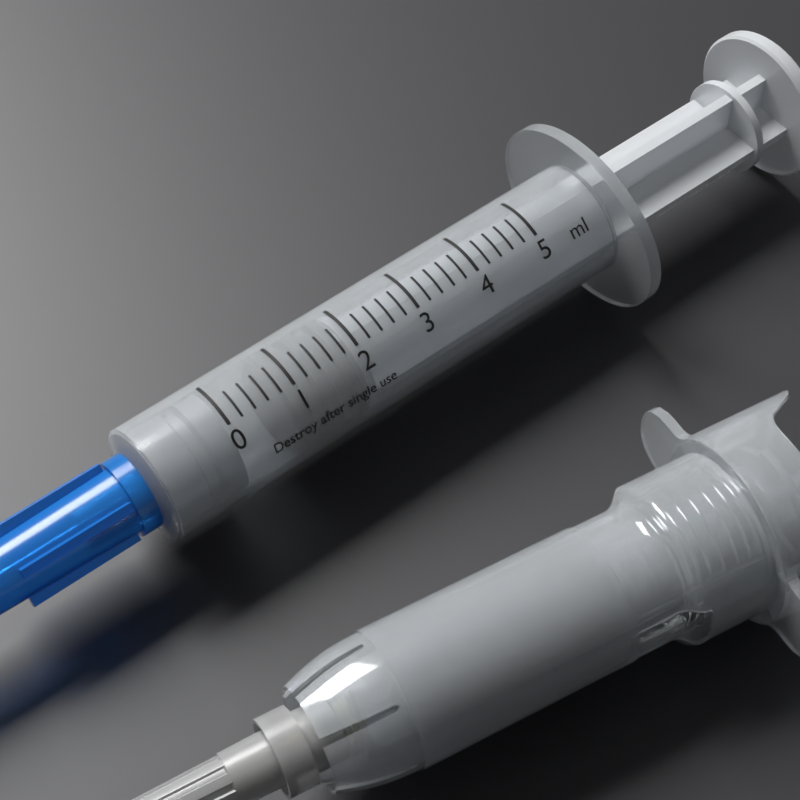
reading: 0.8 ml
